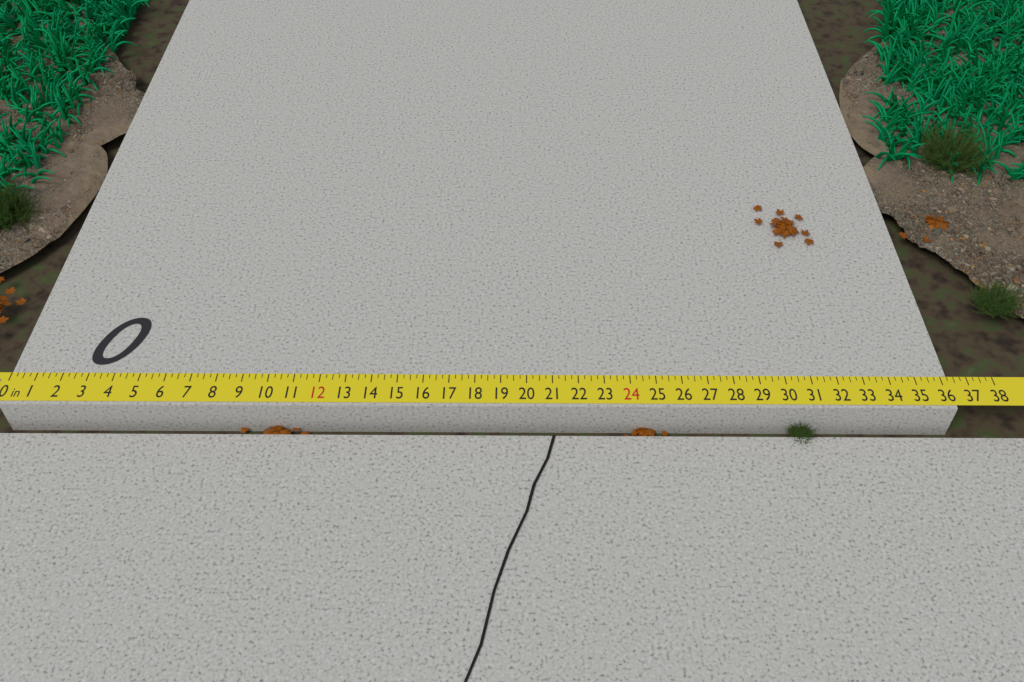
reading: 36.25 in
